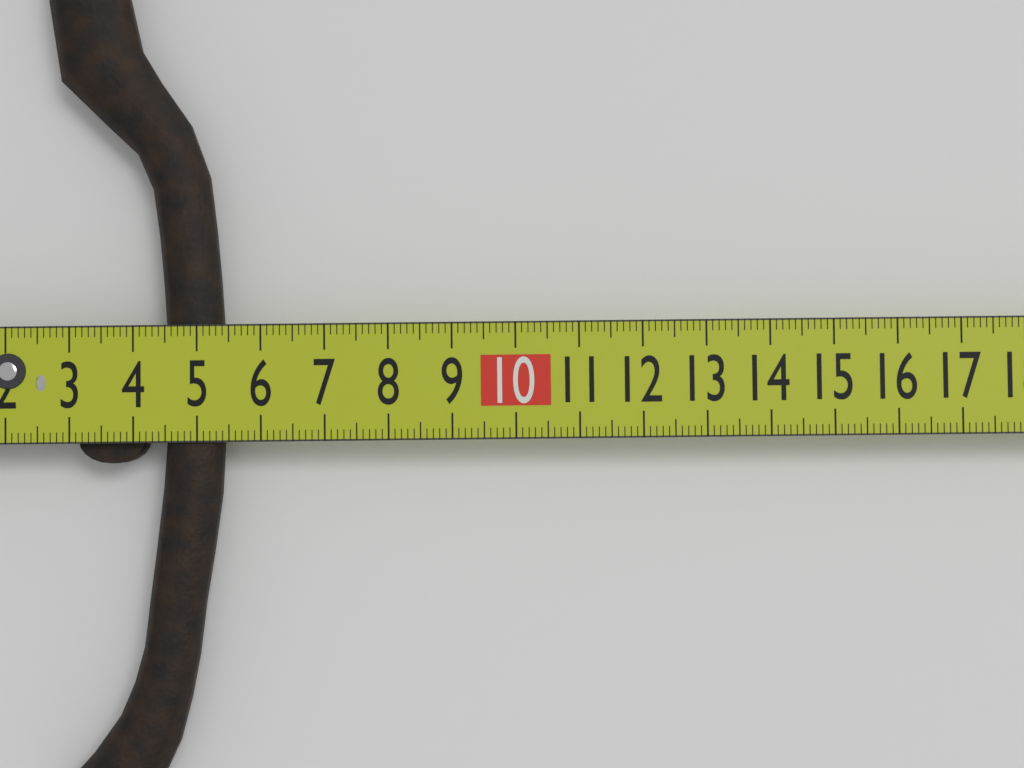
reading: 5.4 cm
